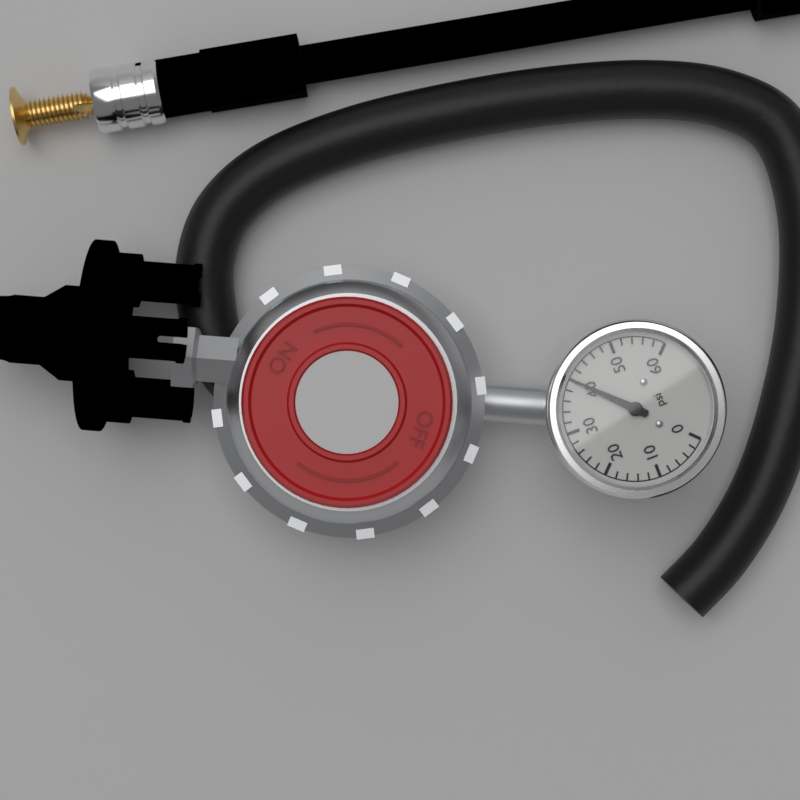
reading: 40 psi
